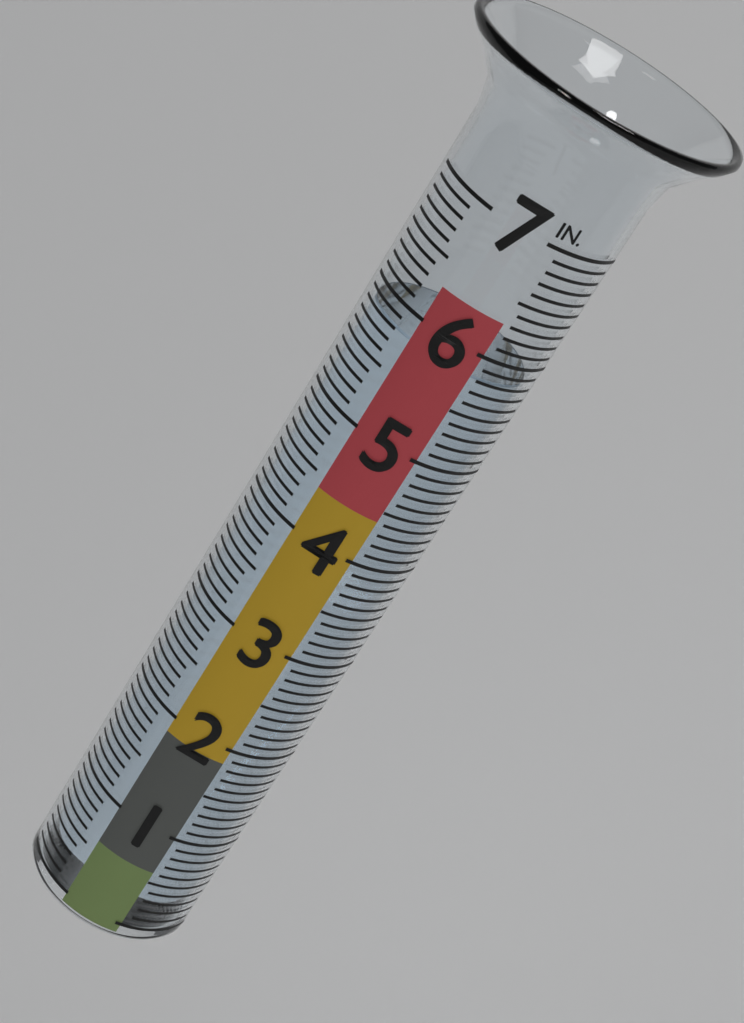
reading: 5.8 in
